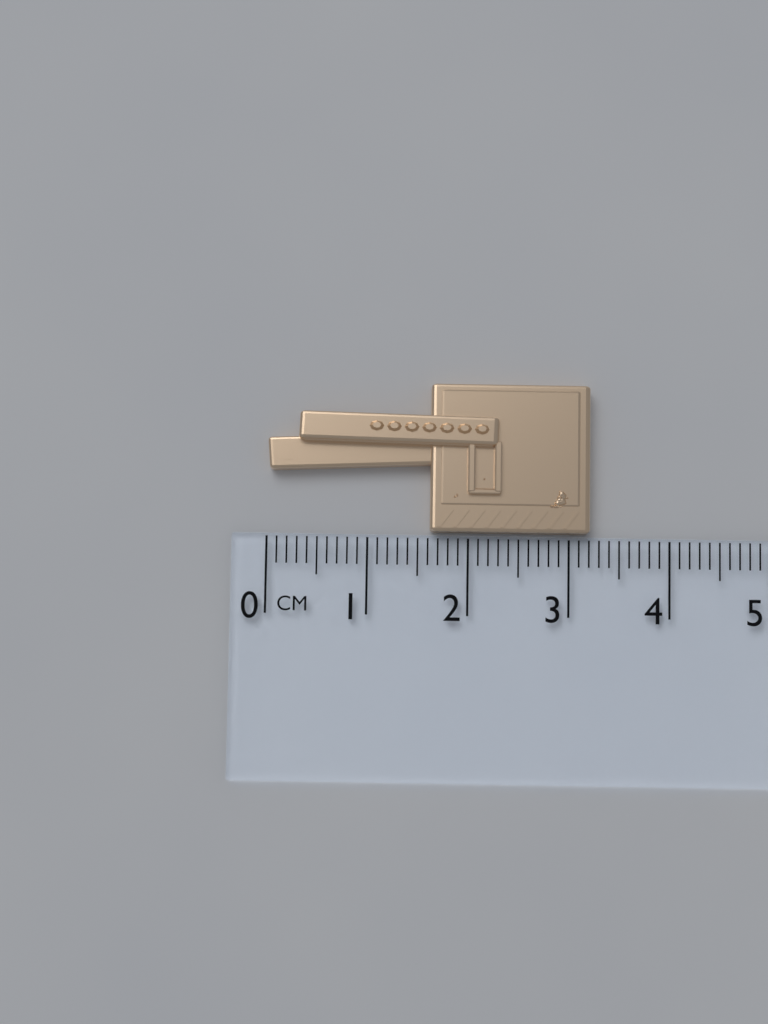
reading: 3.2 cm
